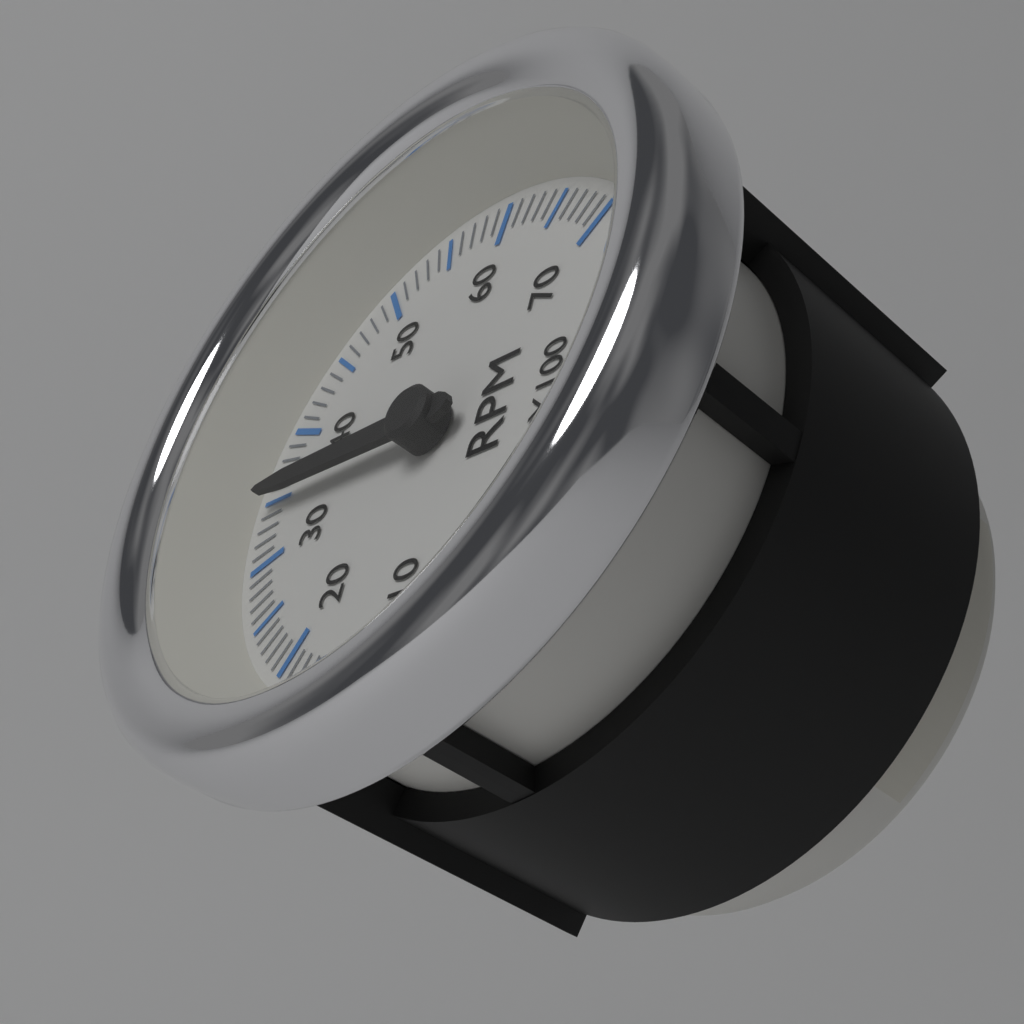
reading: 3500 RPM
